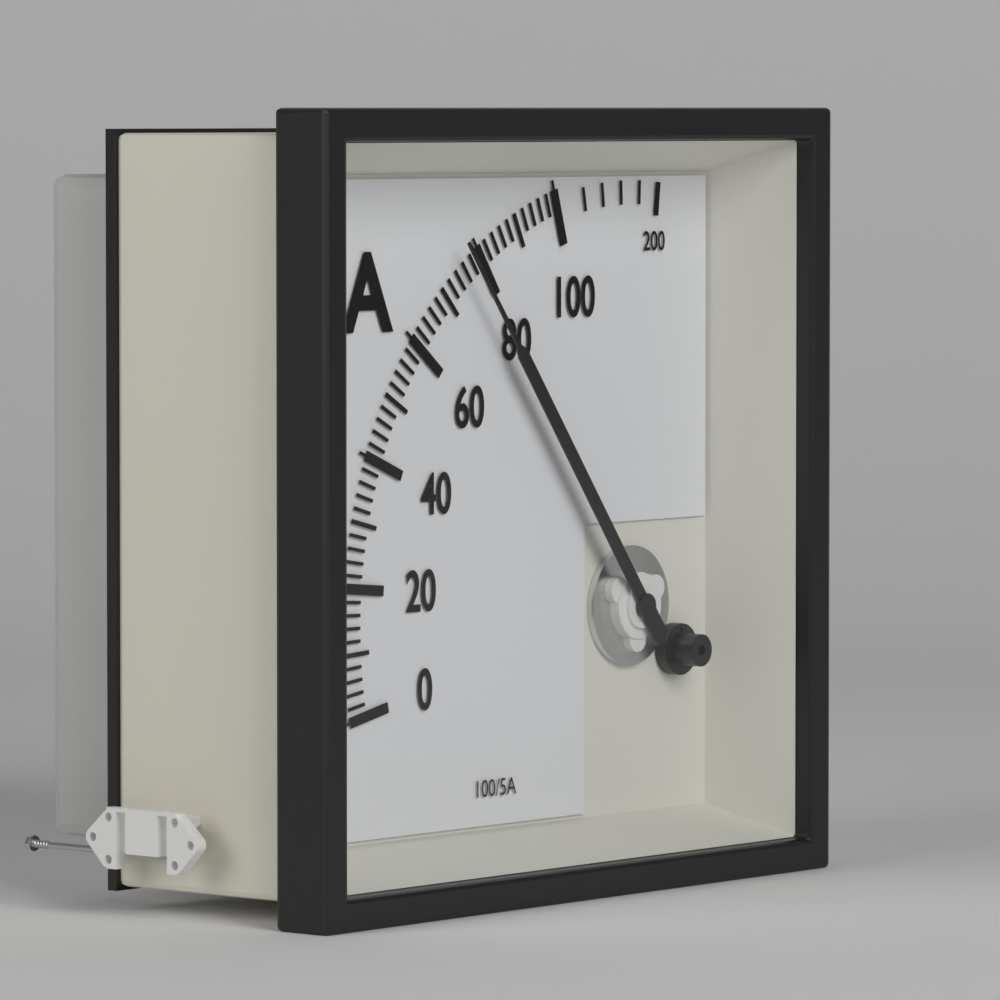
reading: 76 A
